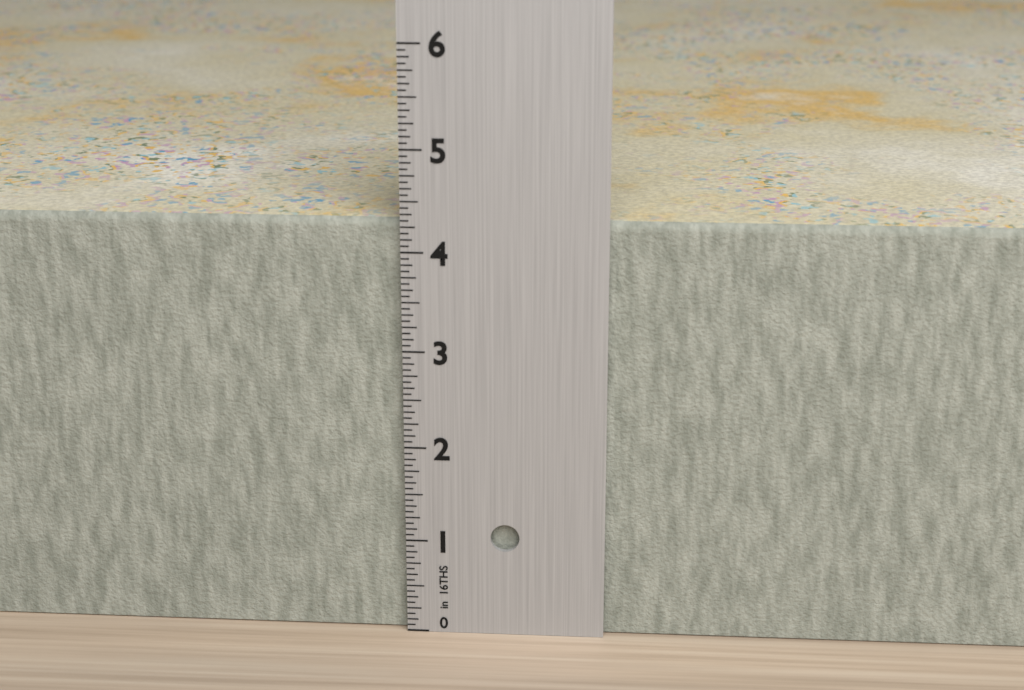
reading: 4.3125 in
